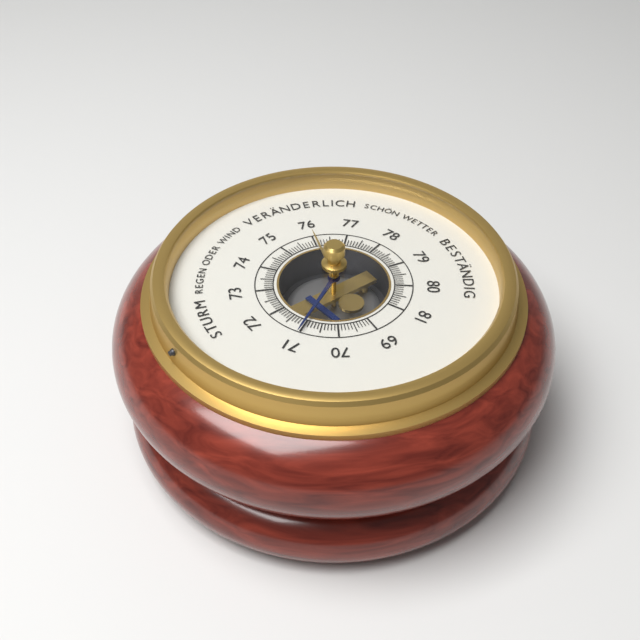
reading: 71.0 (no unit)
